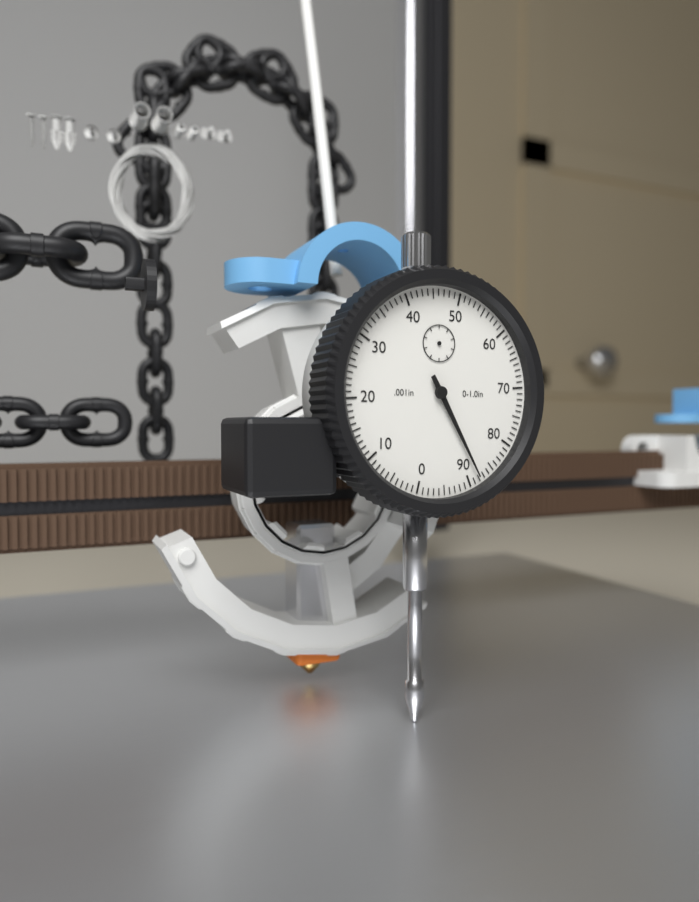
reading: 0.088 in
